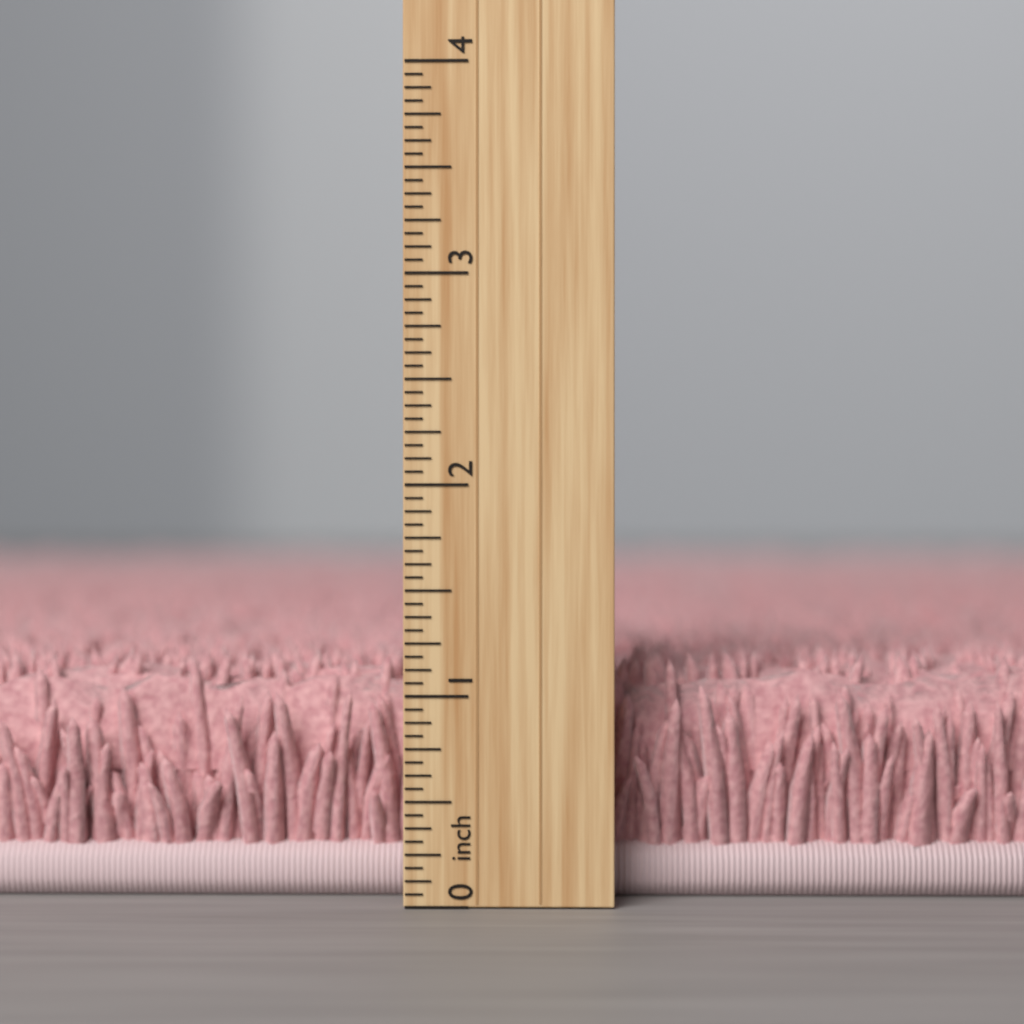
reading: 1.1875 inch
